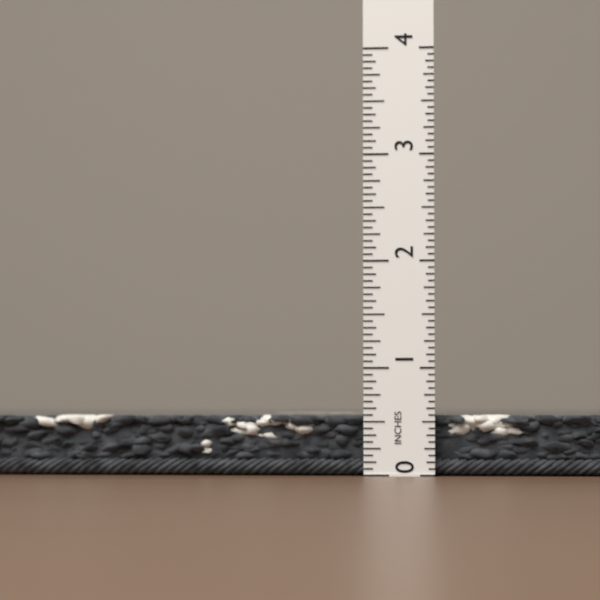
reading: 0.5625 in
